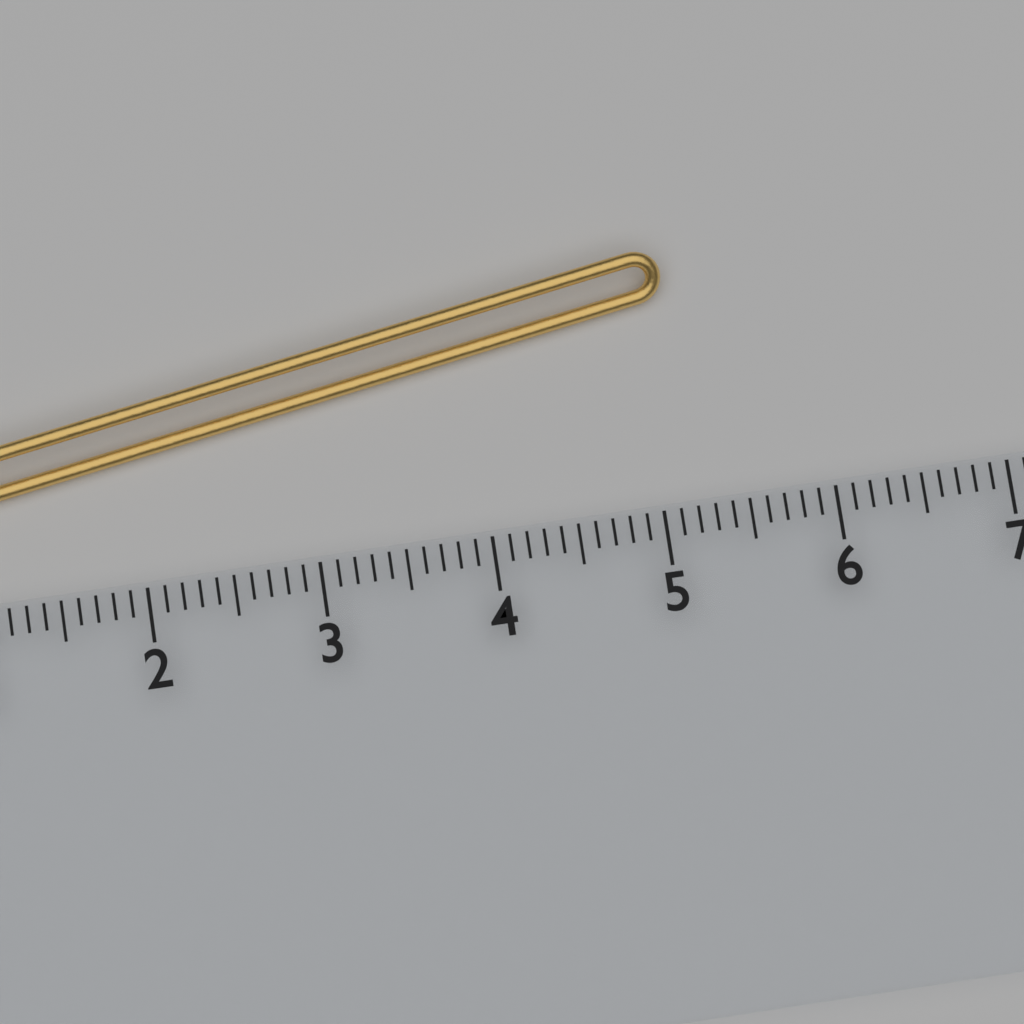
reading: 5.2 cm
